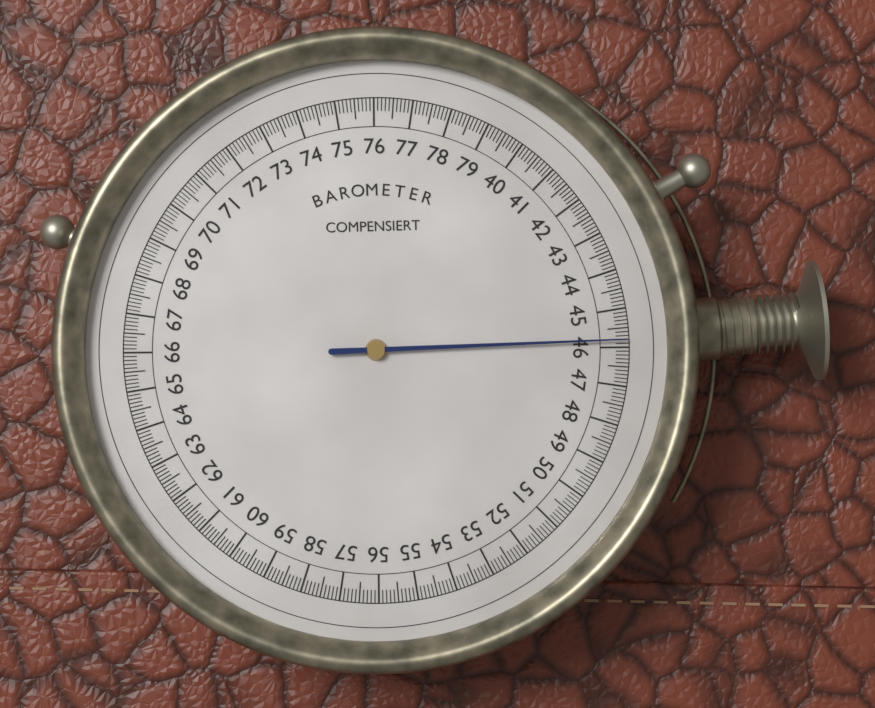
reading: 45.8 (no unit)
